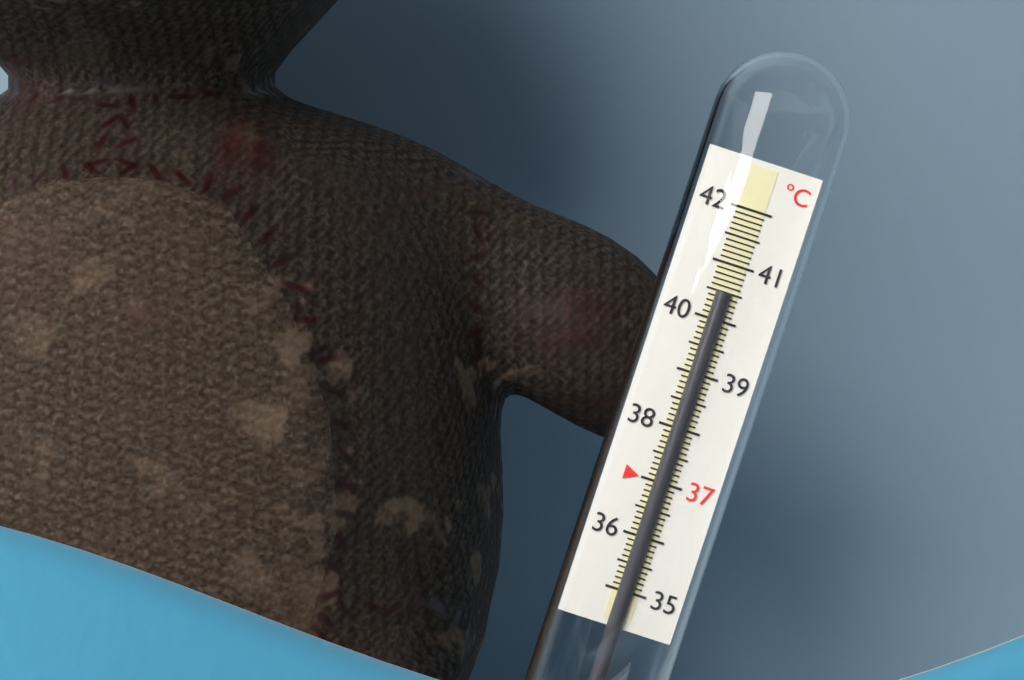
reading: 40.5 °C
